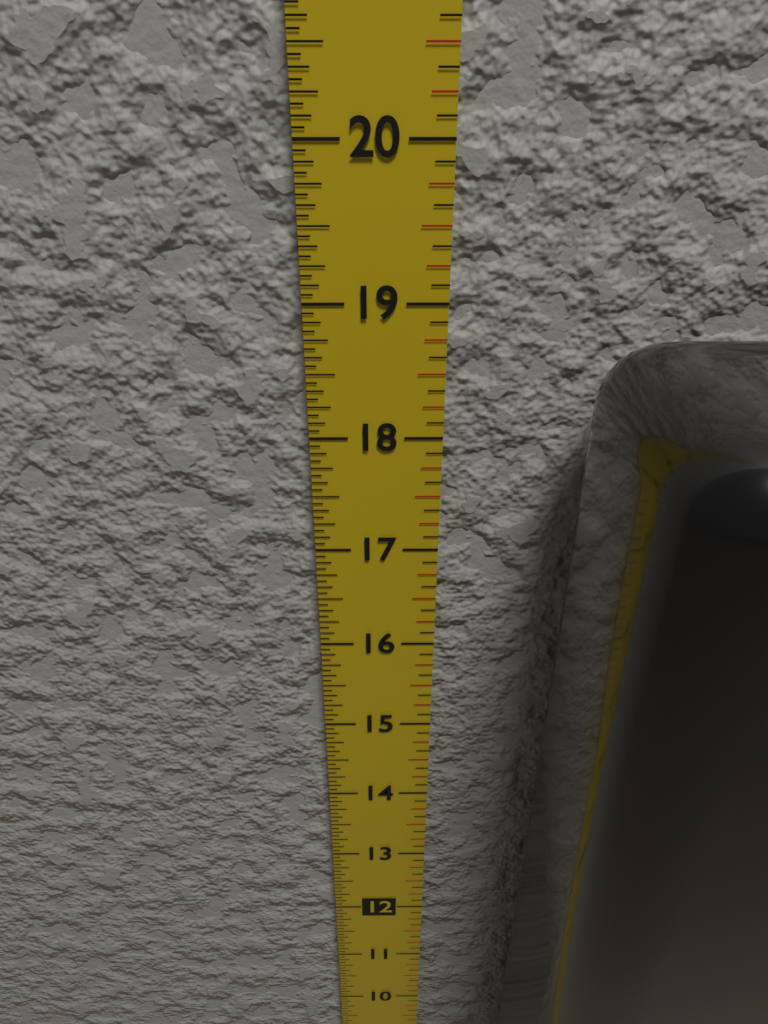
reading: 18.8750 in
